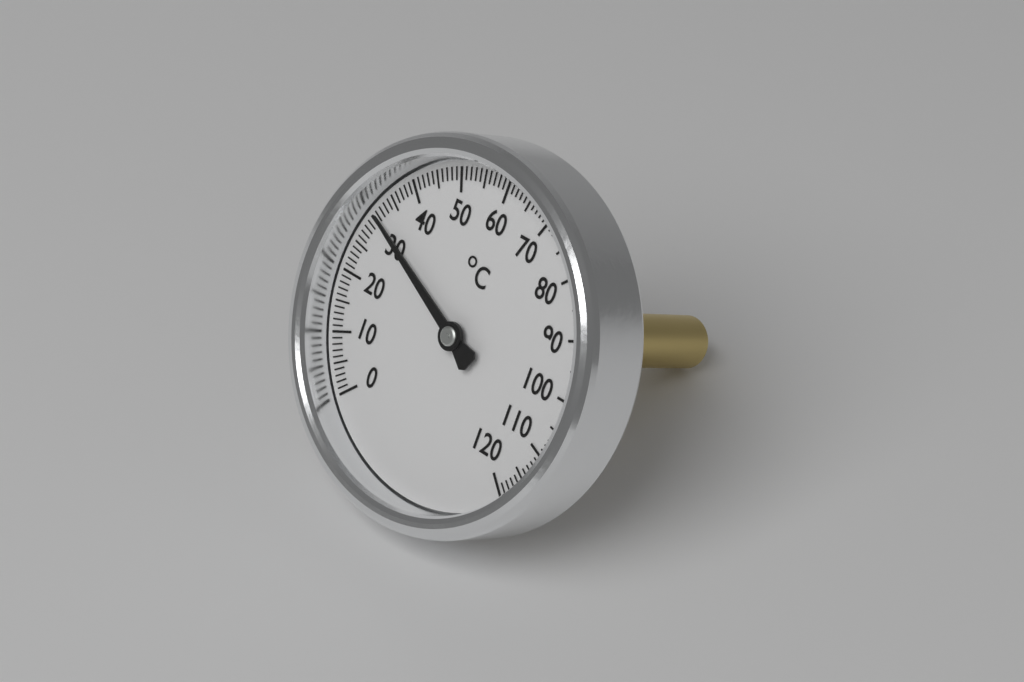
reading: 31 °C
